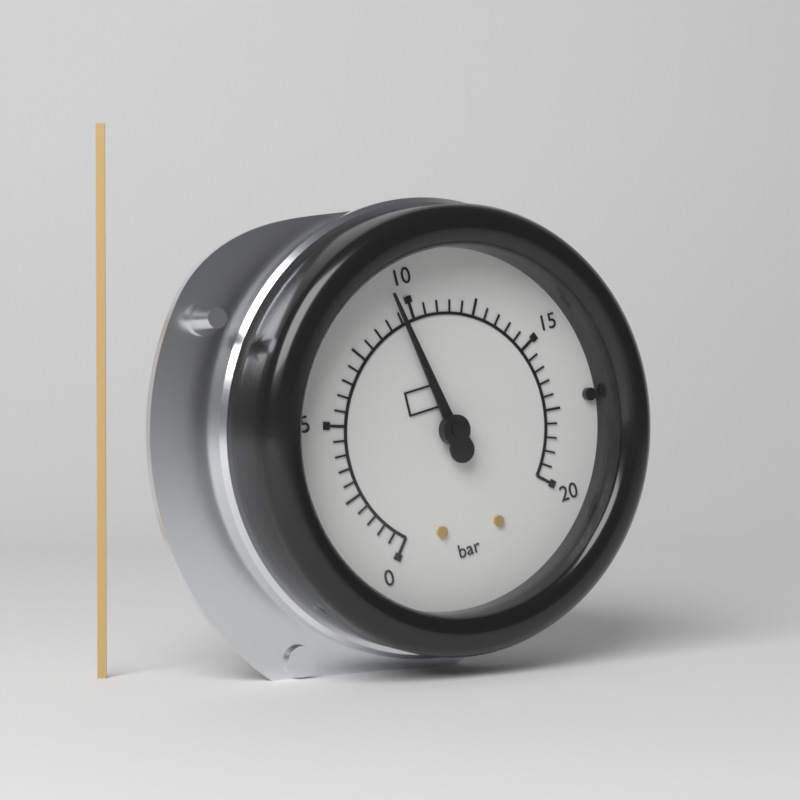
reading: 9.5 bar
